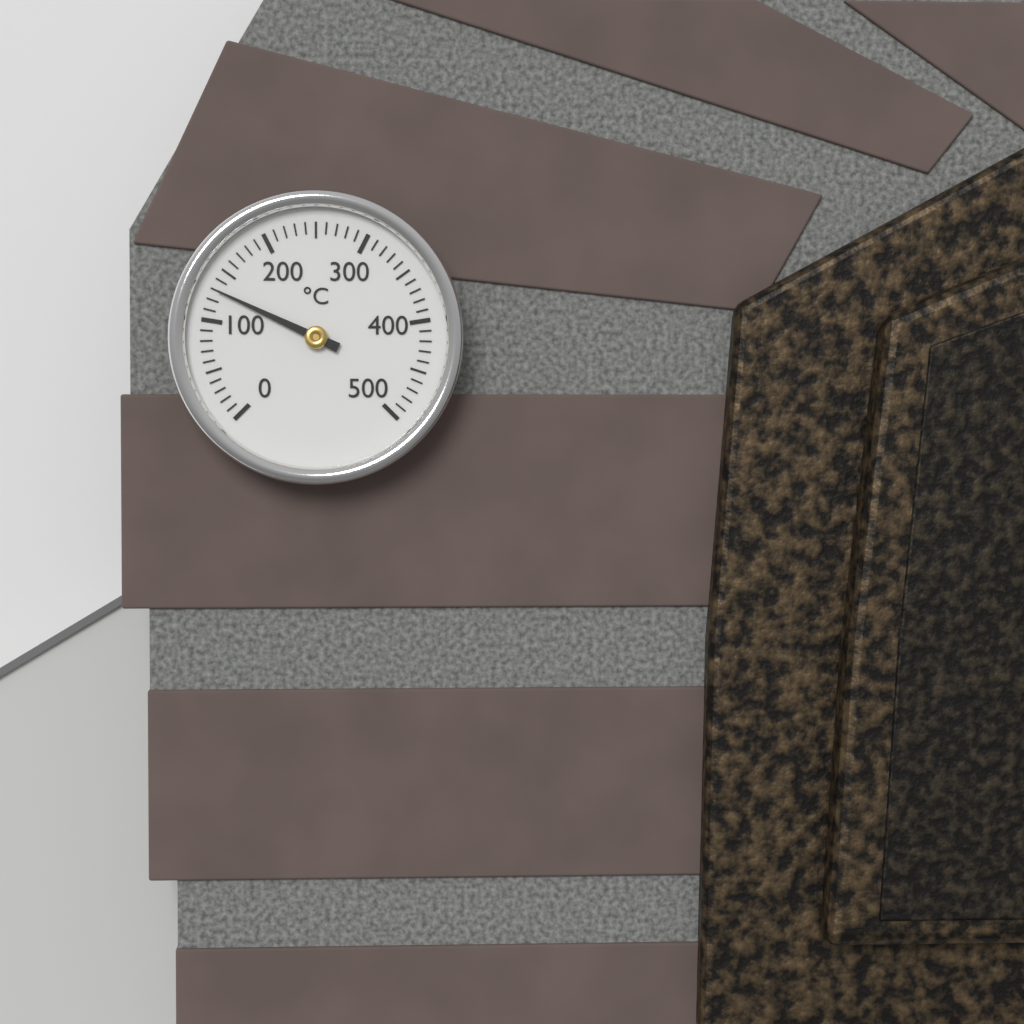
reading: 130 °C
